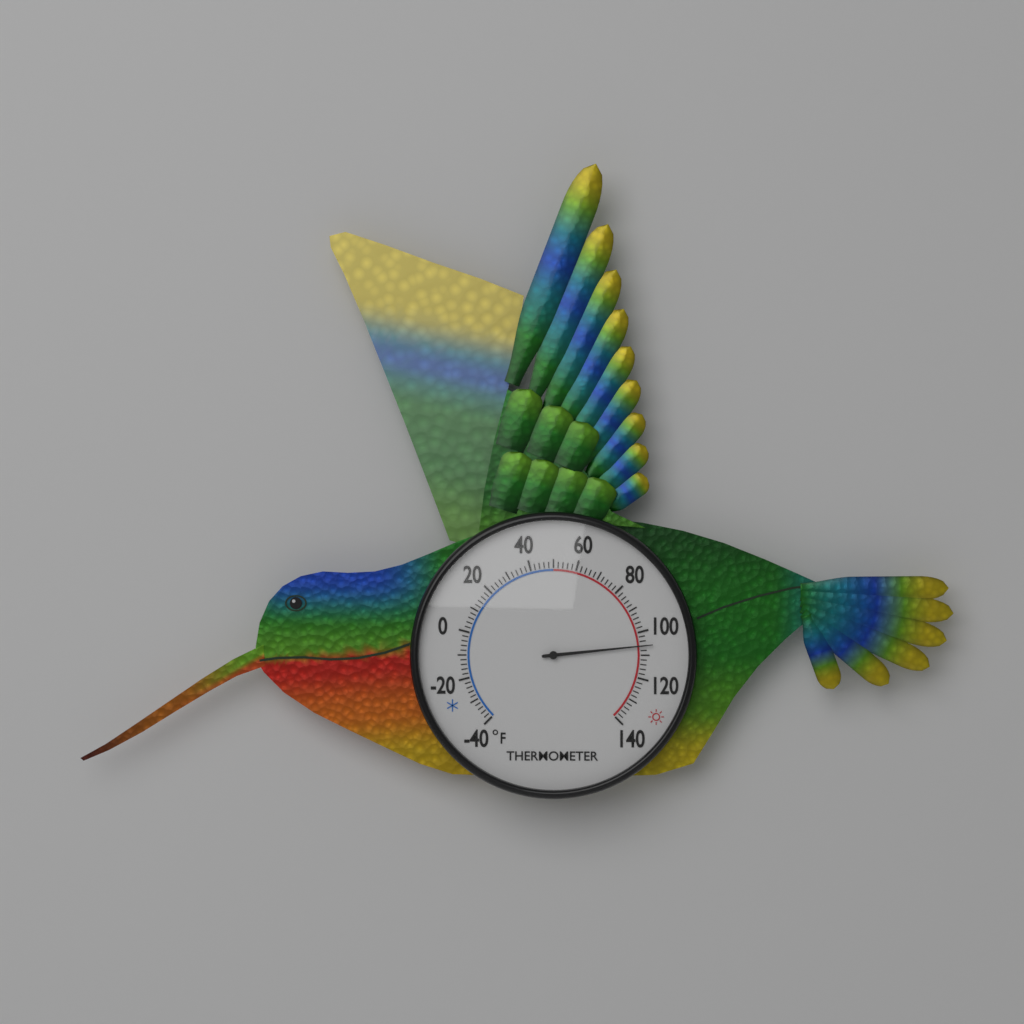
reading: 106 °F
